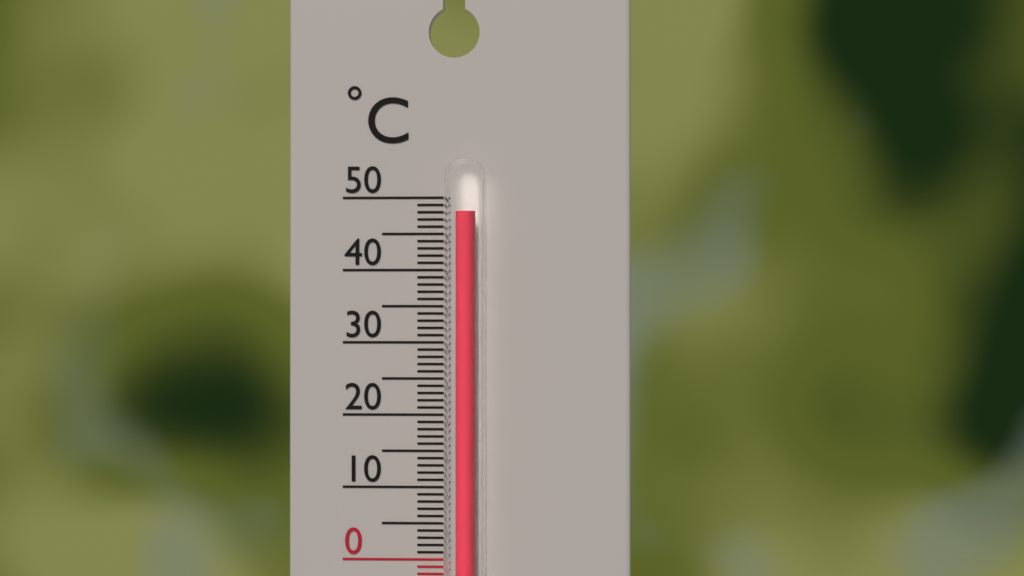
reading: 48 °C
